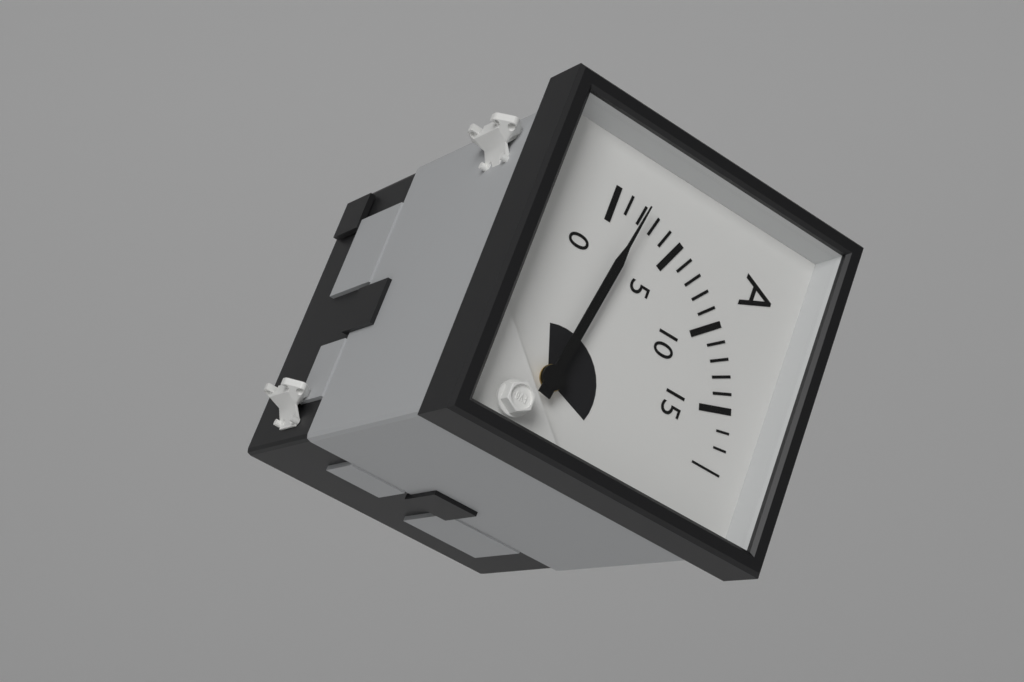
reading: 2 A
